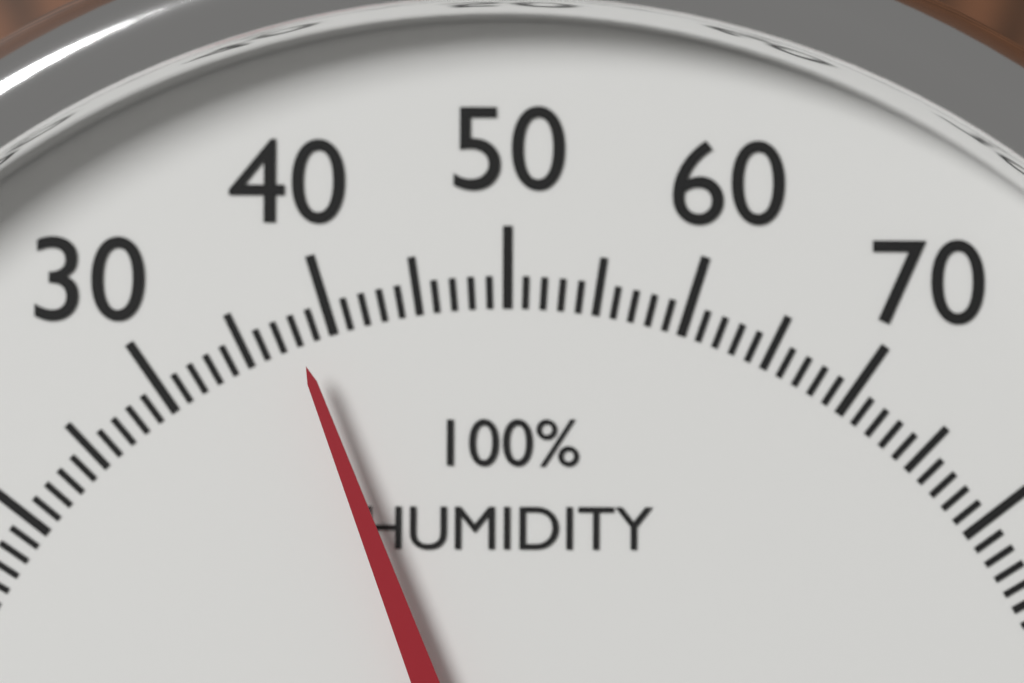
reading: 38 %
